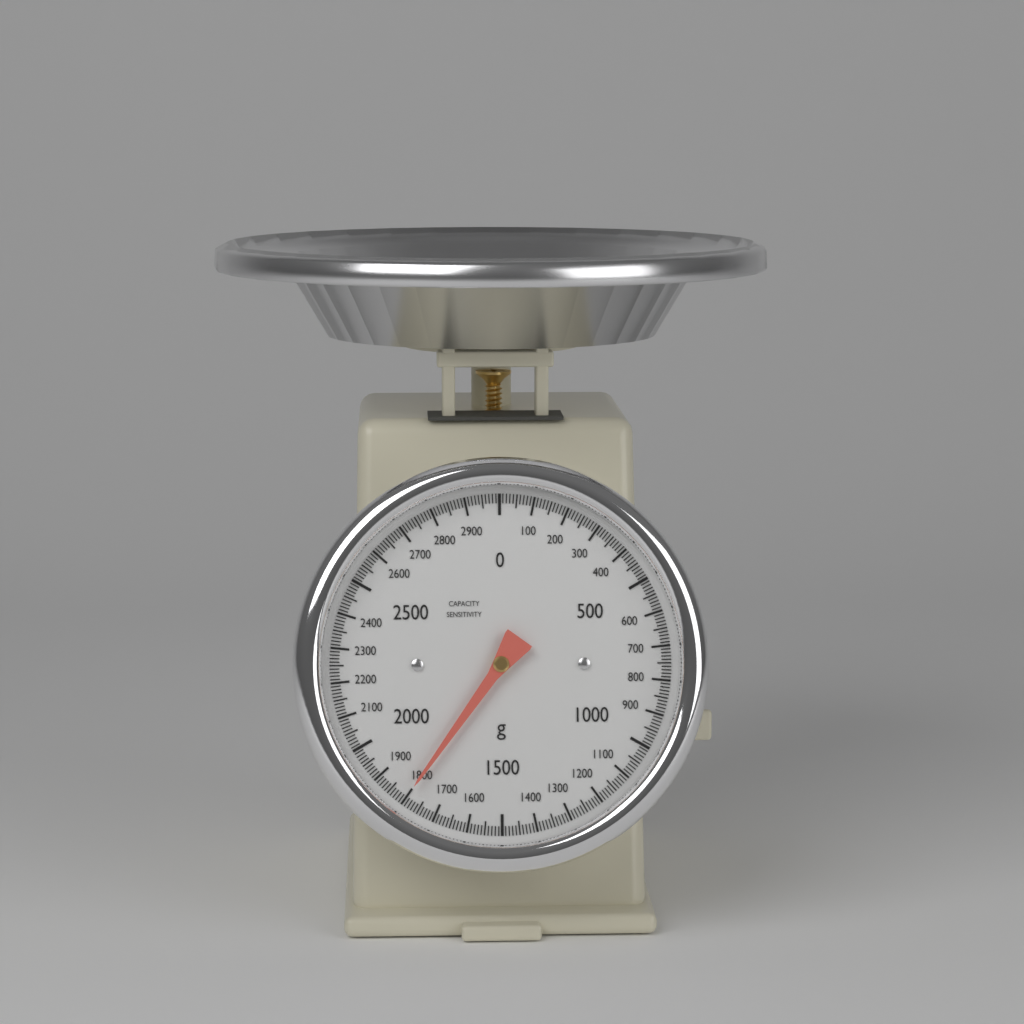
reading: 1800 g
